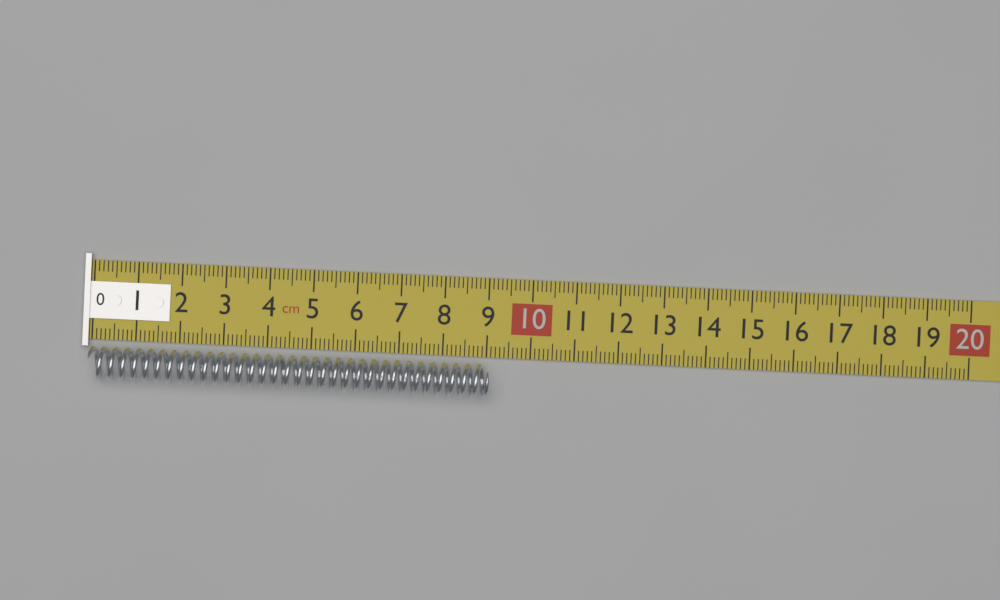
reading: 9.1 cm
